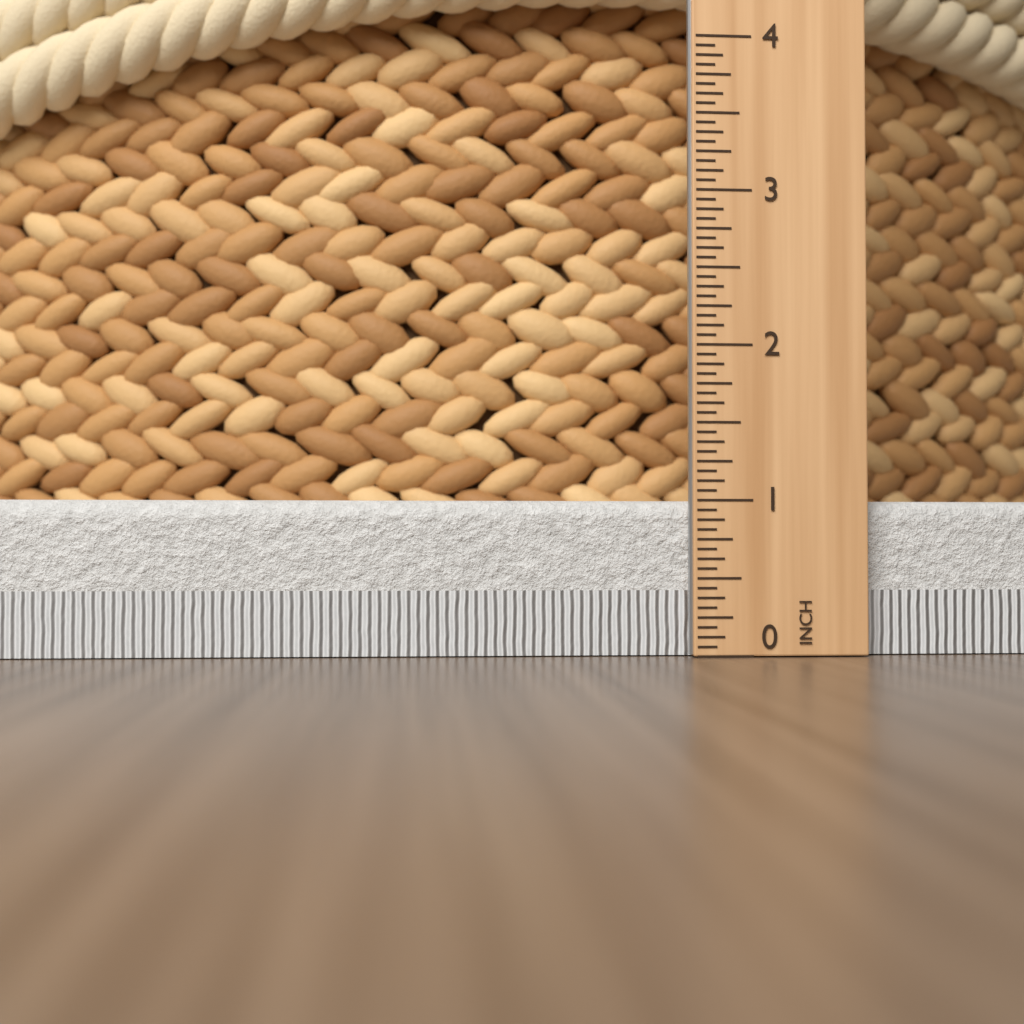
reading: 1.0000 in
